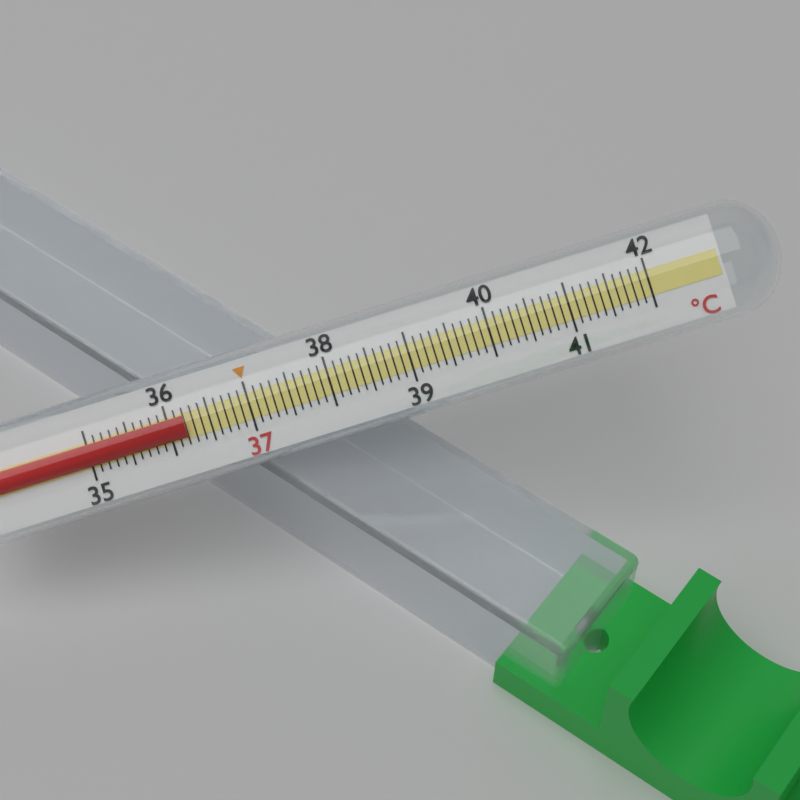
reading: 36.2 °C
